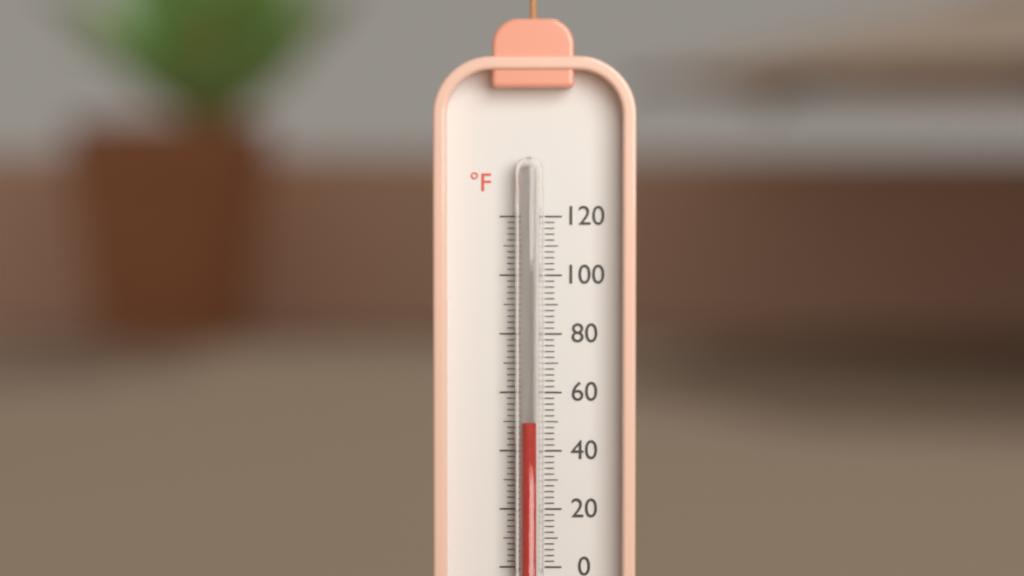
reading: 50 °F
